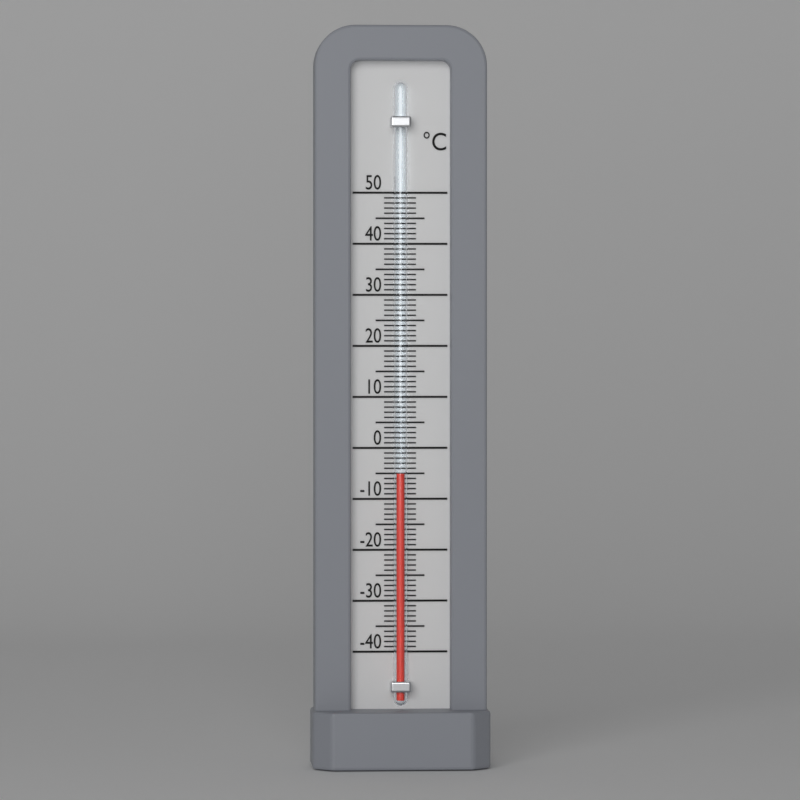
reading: -5 °C
